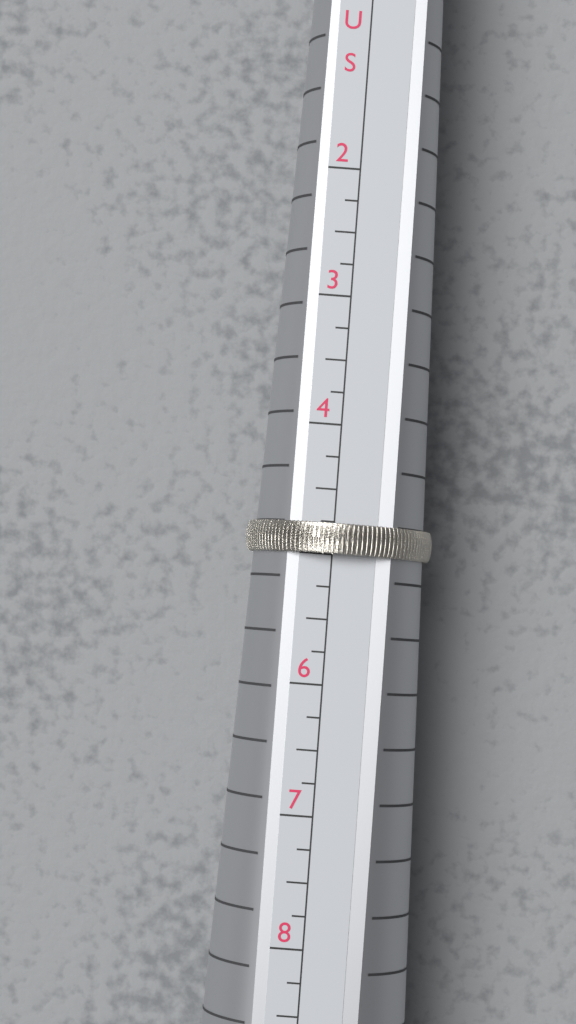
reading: 5.00 US
